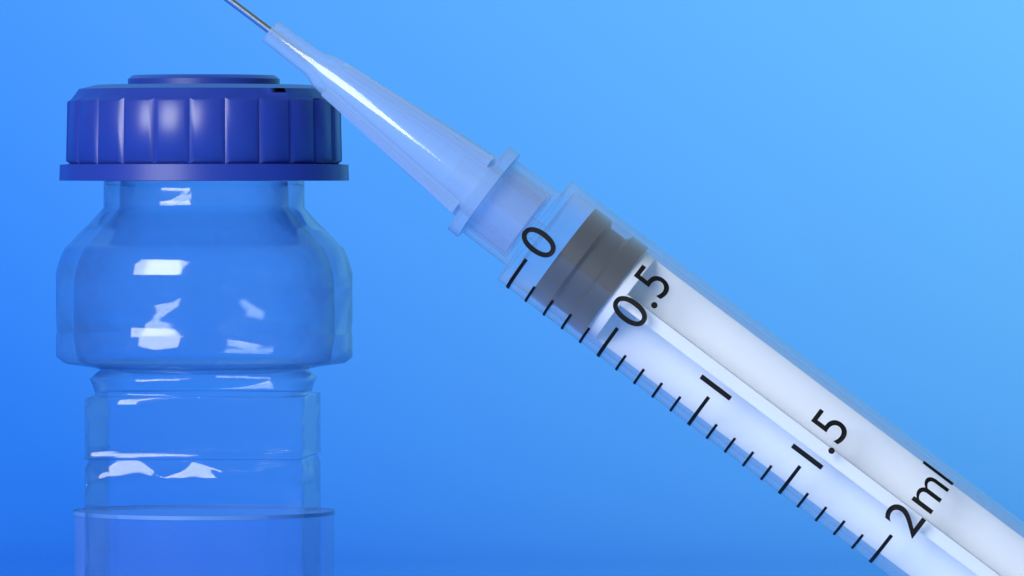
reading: 0.1 ml
